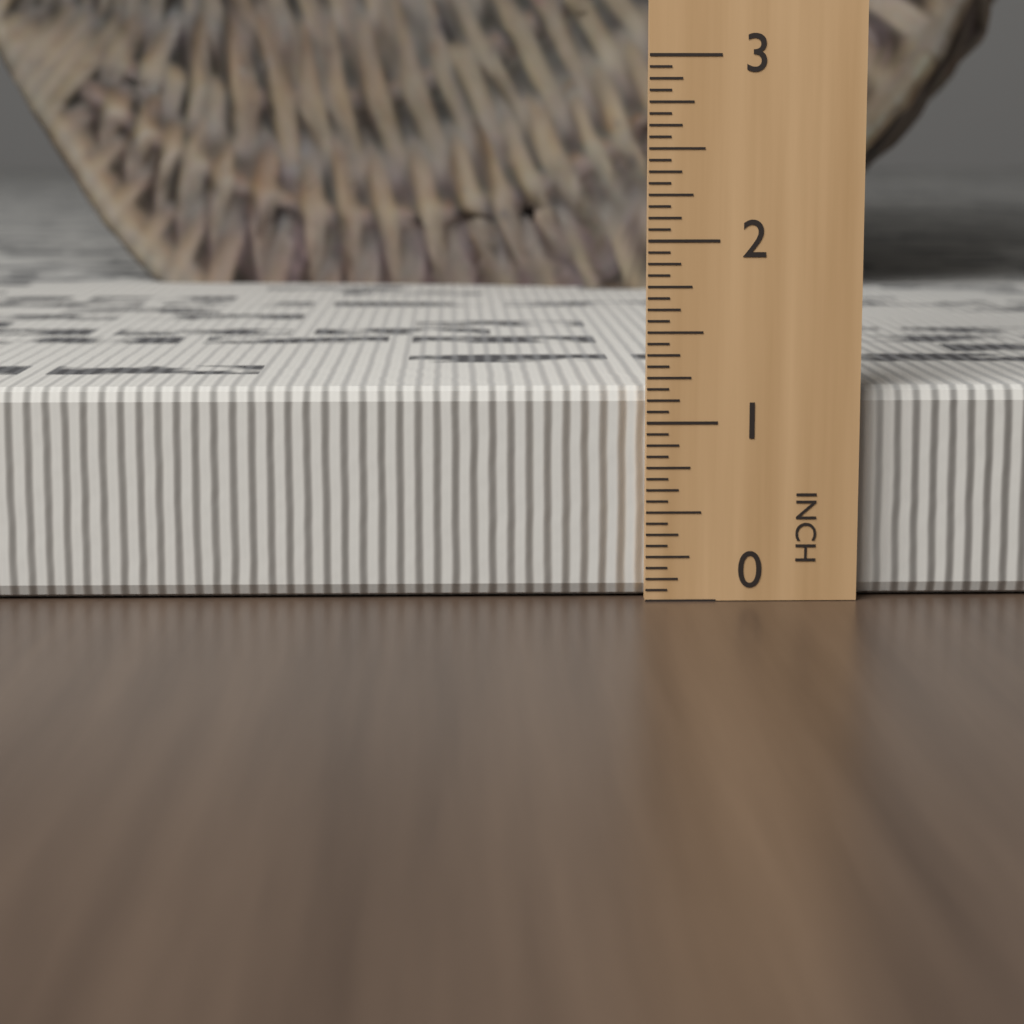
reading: 1.1875 in
